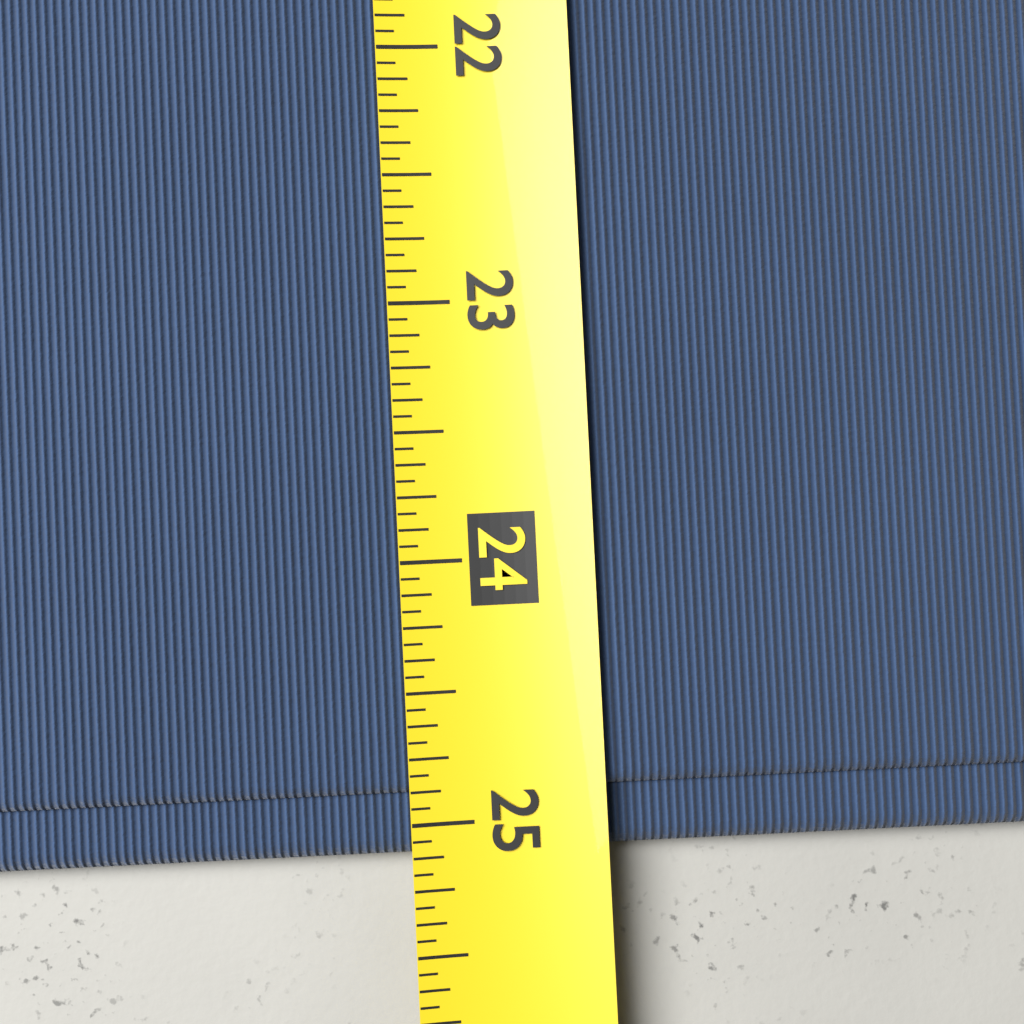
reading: 25.1250 (no unit)
